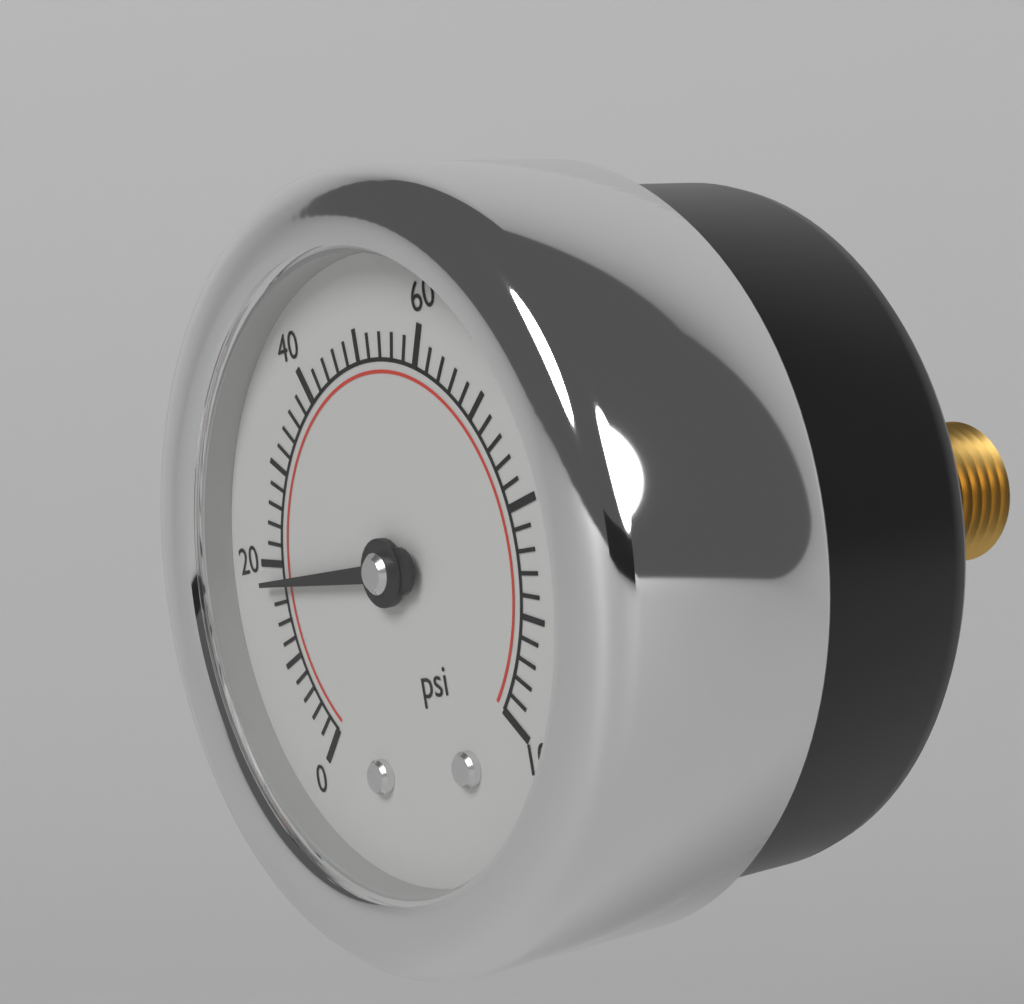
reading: 18 psi
